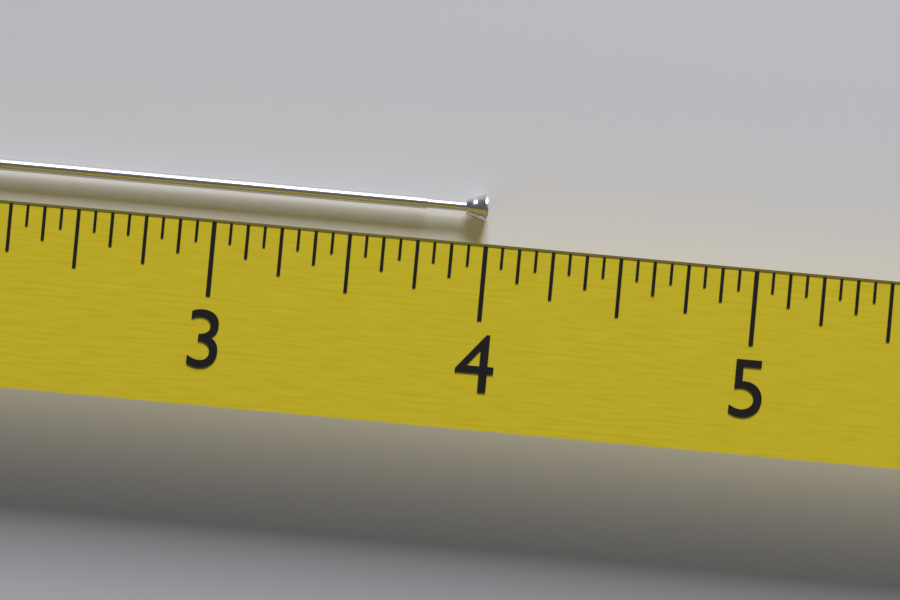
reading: 4.0000 (no unit)
